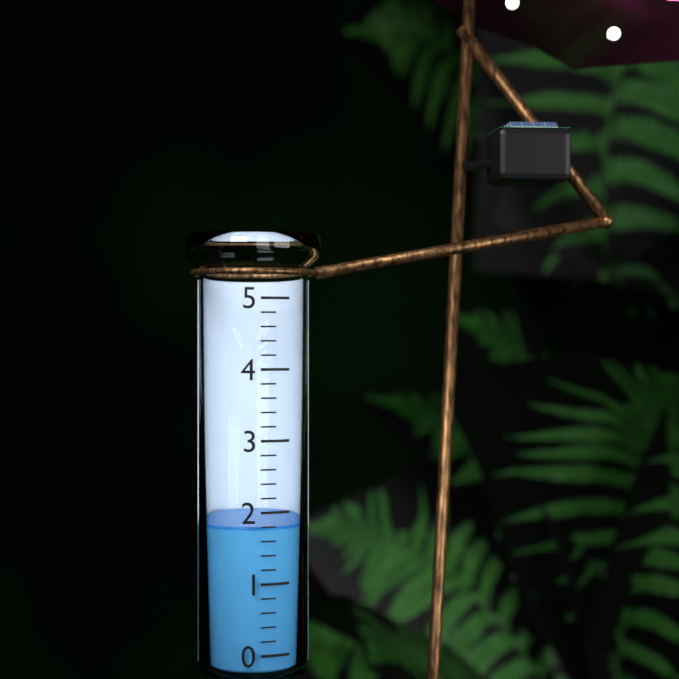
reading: 1.8 (no unit)
